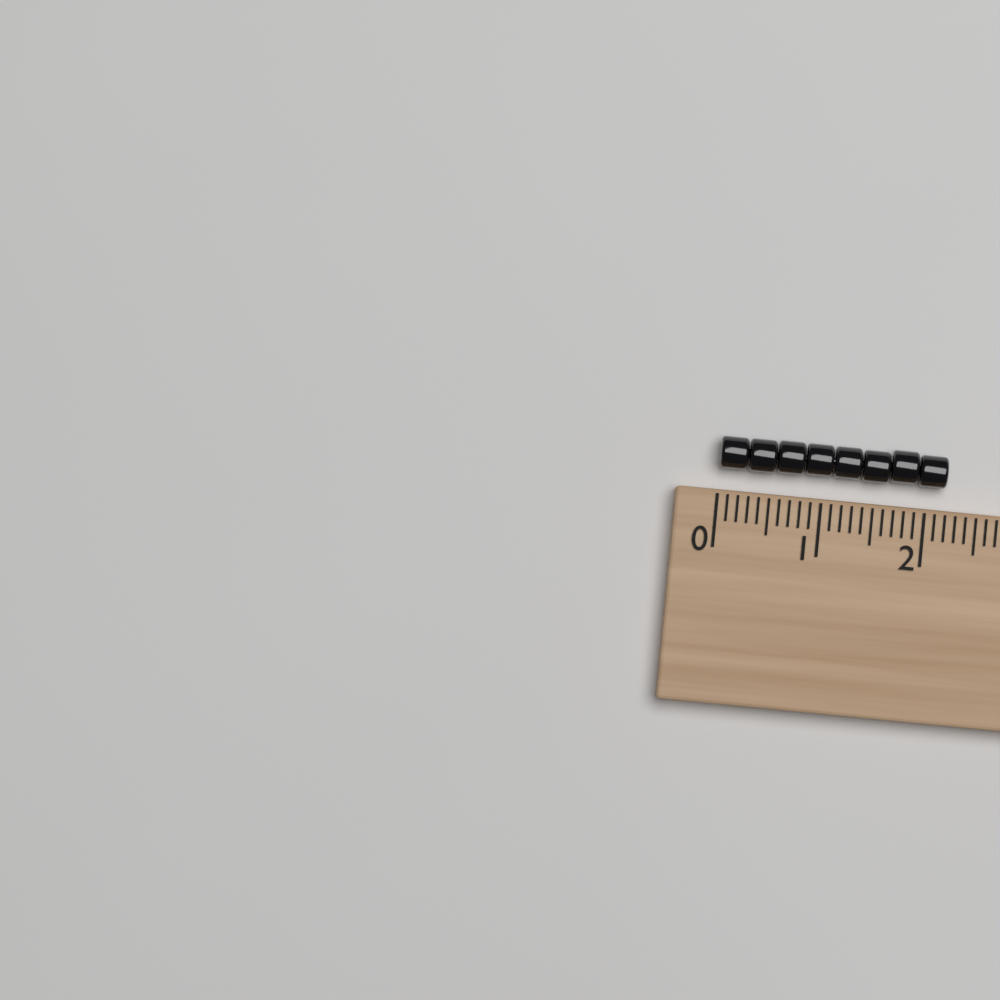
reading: 2.2 (no unit)
